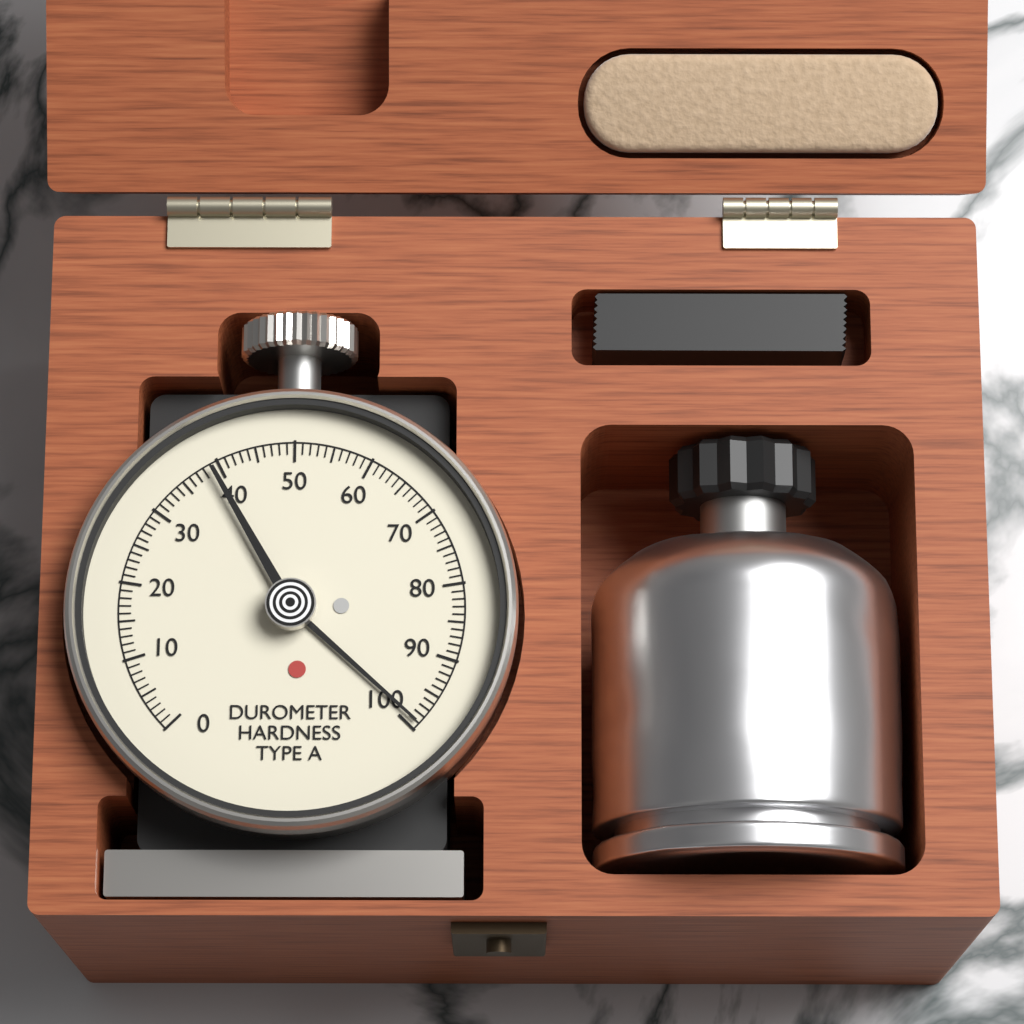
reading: 99 Shore A
